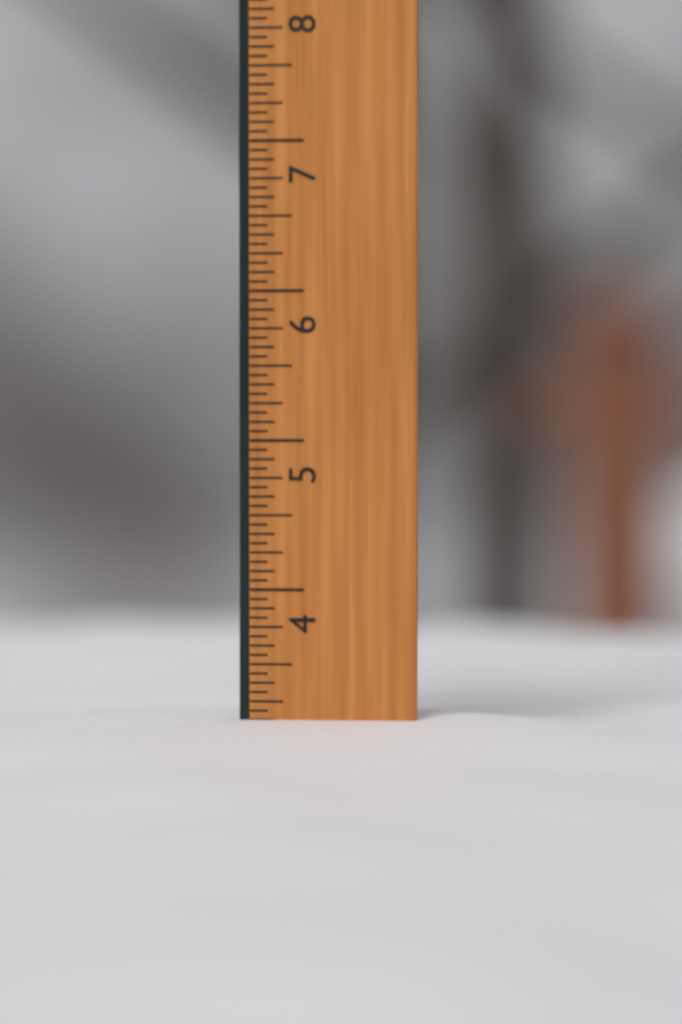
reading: 3.1250 in
